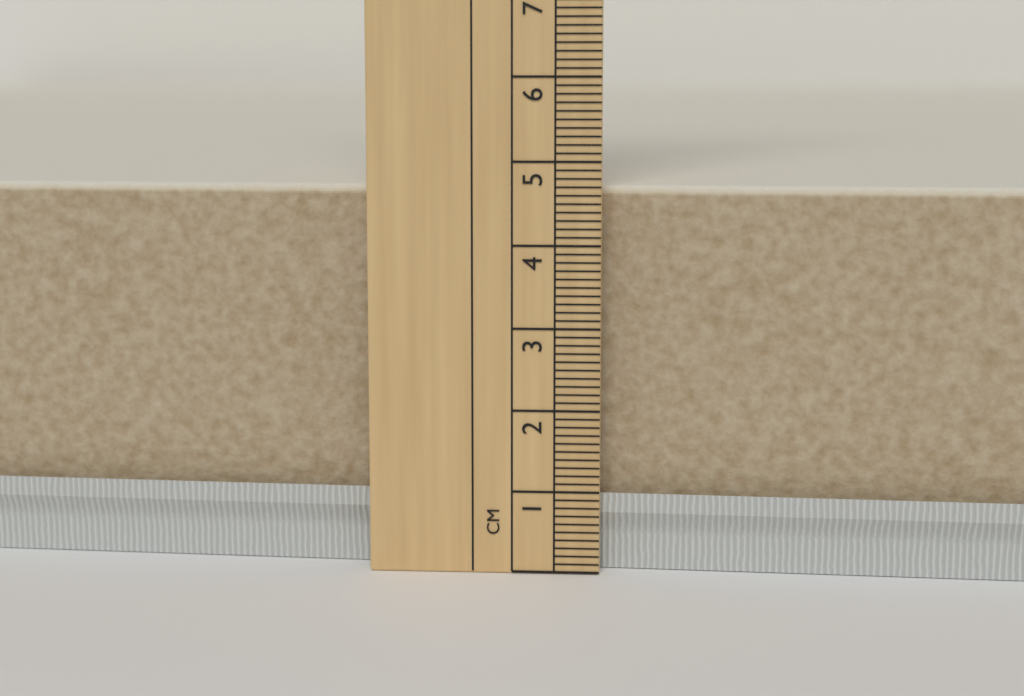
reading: 4.7 cm
